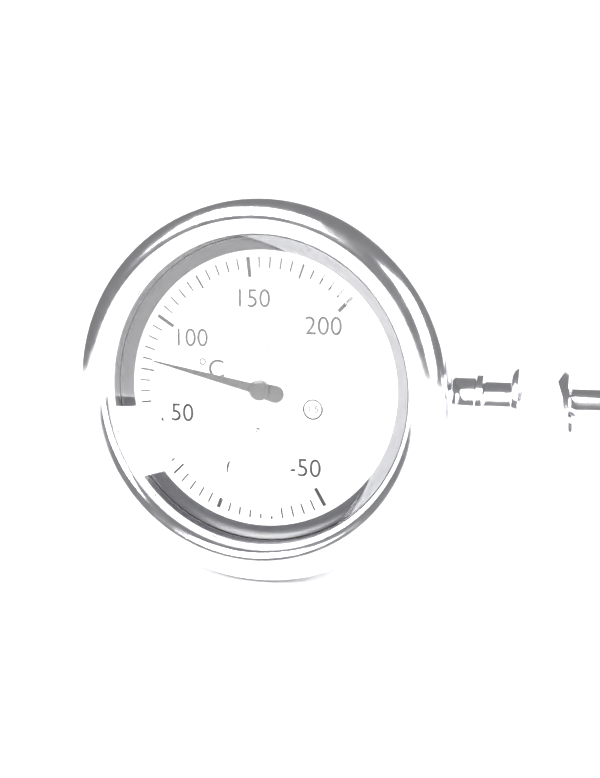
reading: 80 °C
